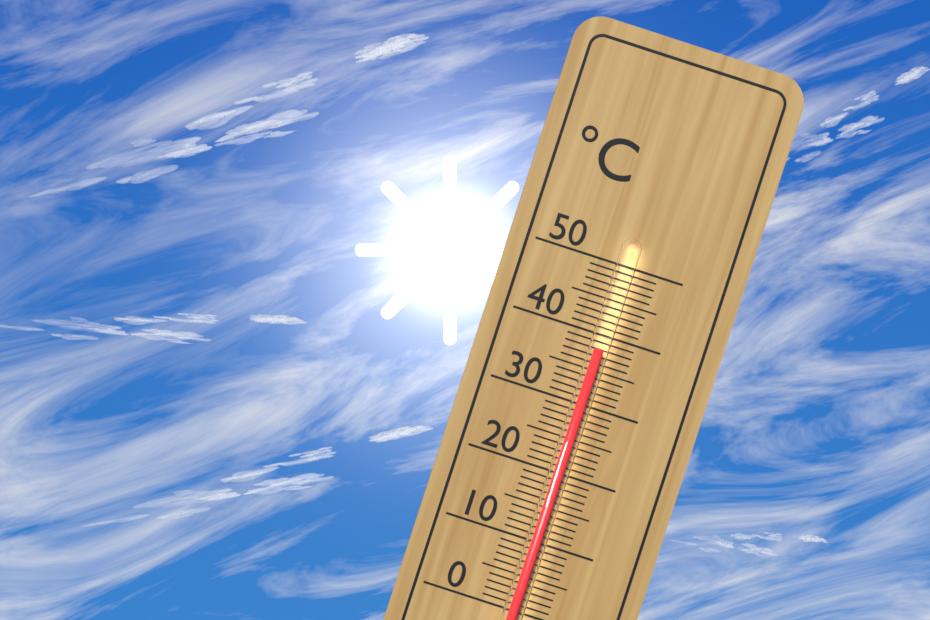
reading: 38 °C
